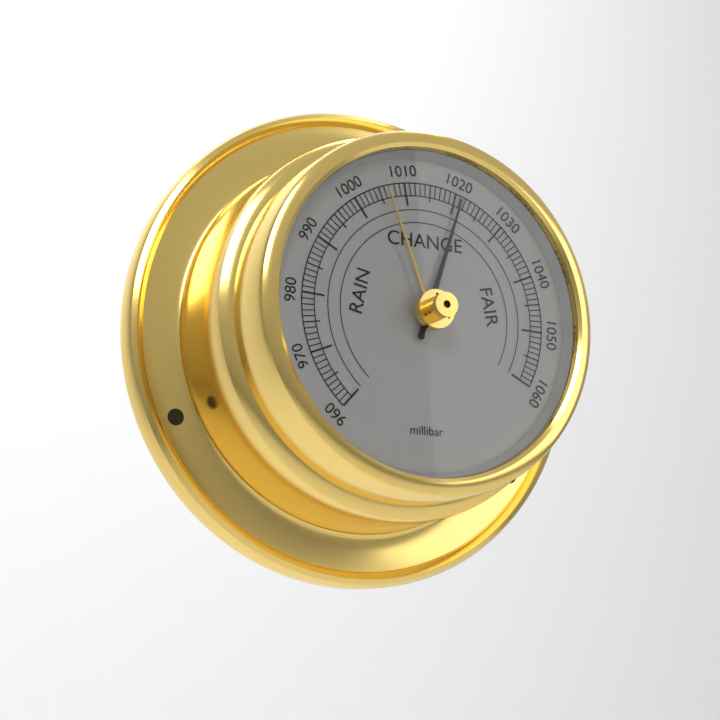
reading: 1021 millibar
